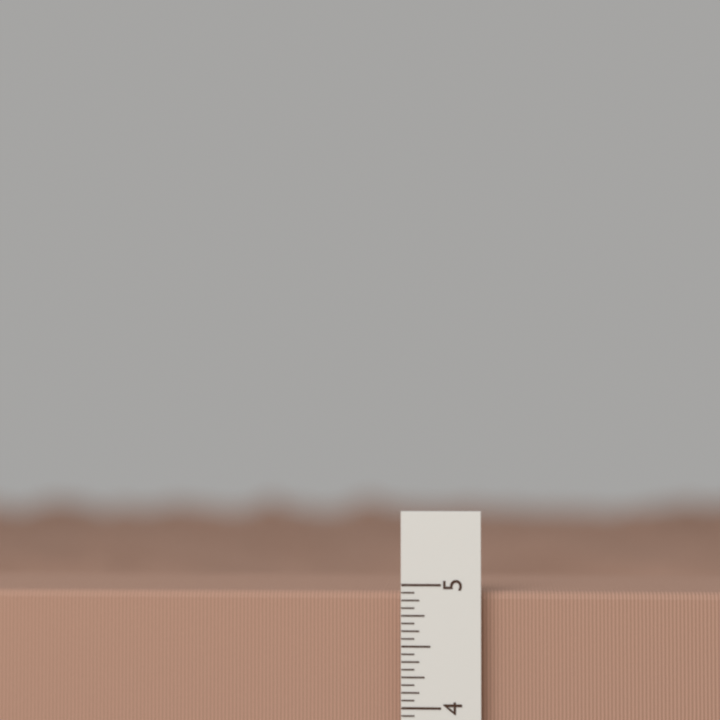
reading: 4.9375 in
